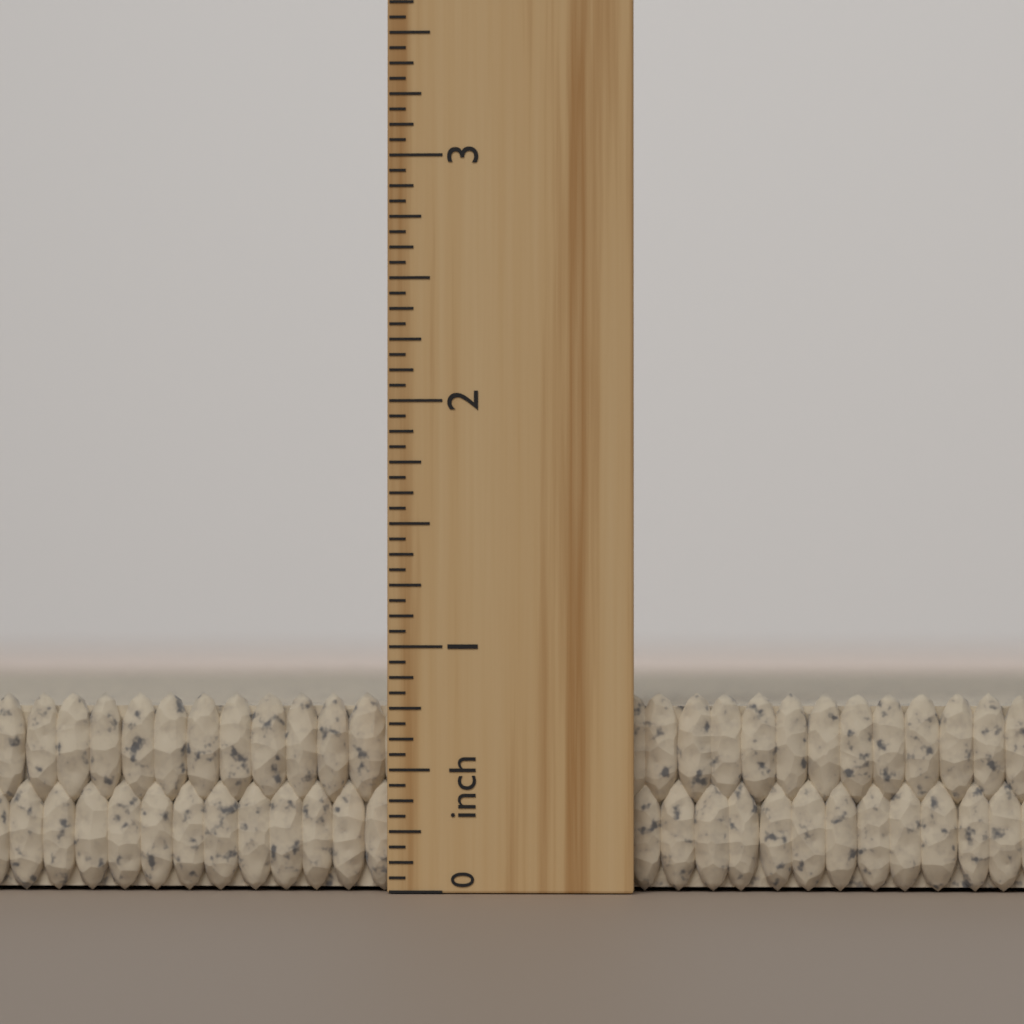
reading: 0.8125 inch
